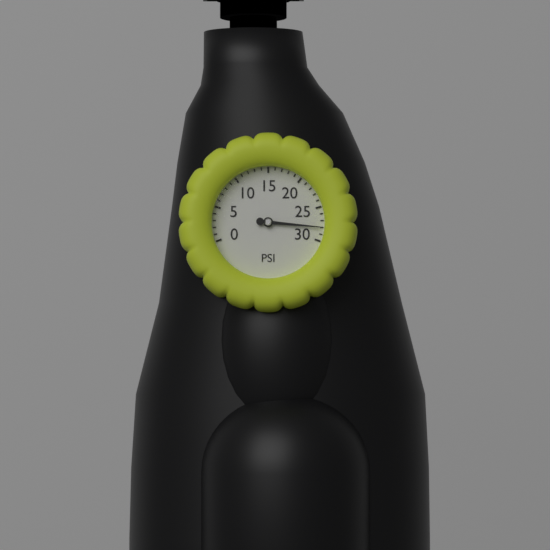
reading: 28 psi
